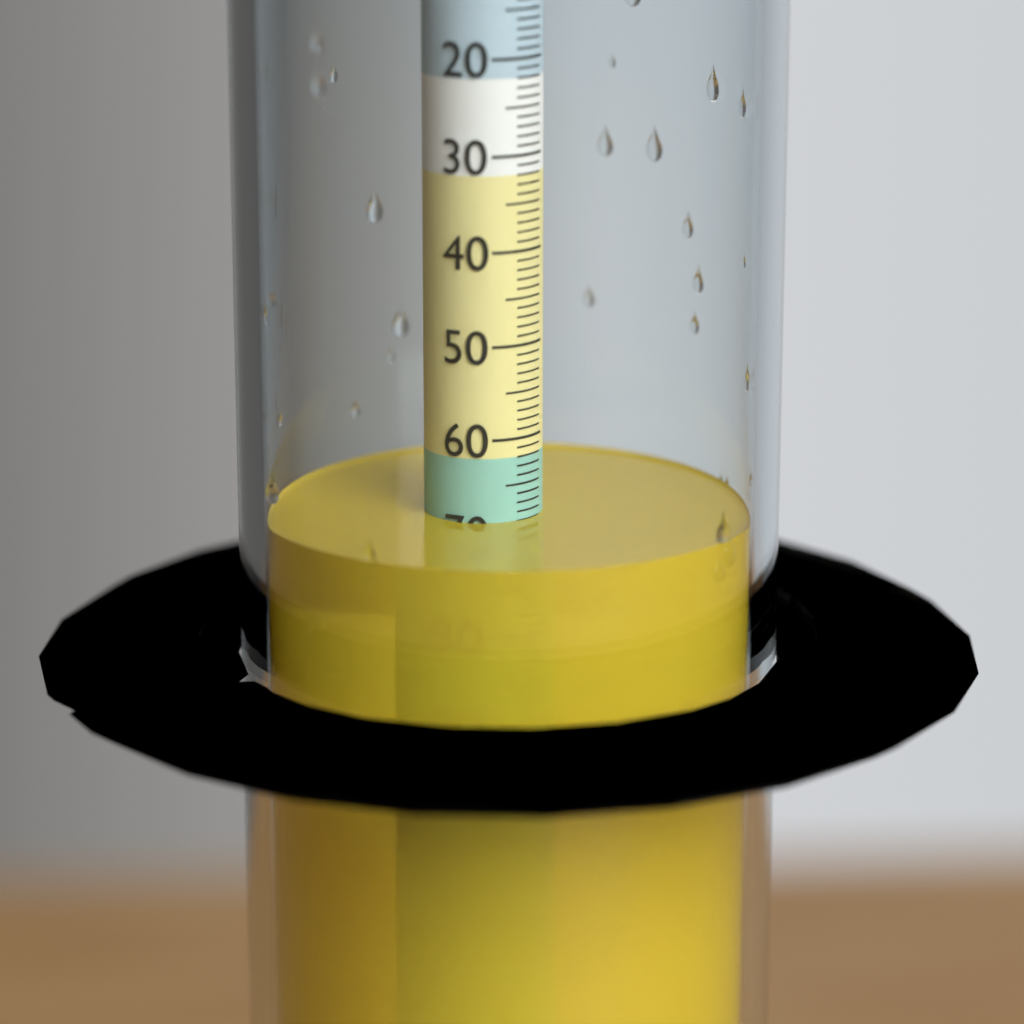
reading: 69 (no unit)
